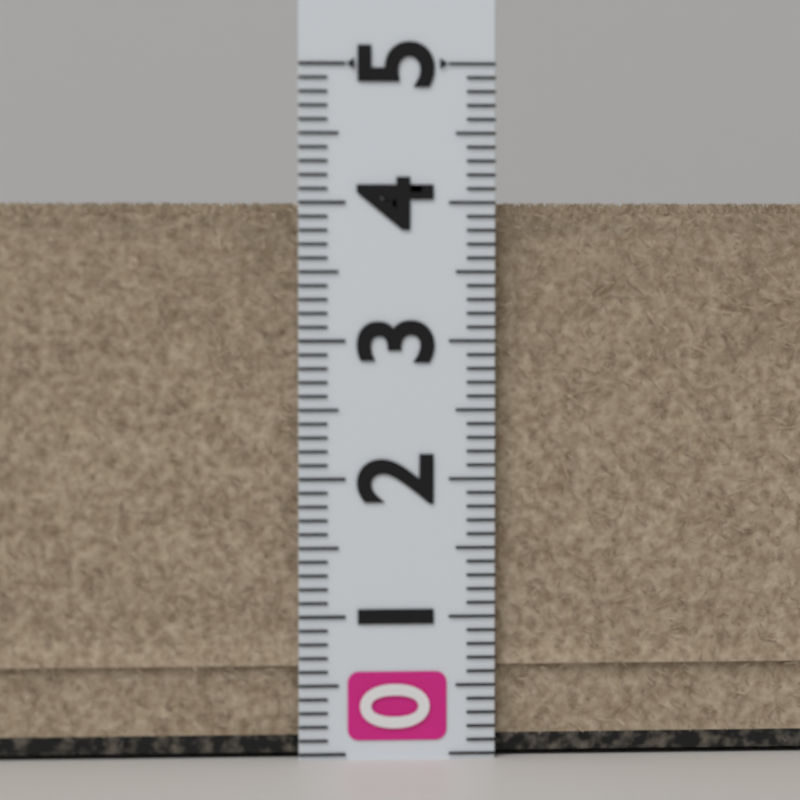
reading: 4.0 (no unit)
